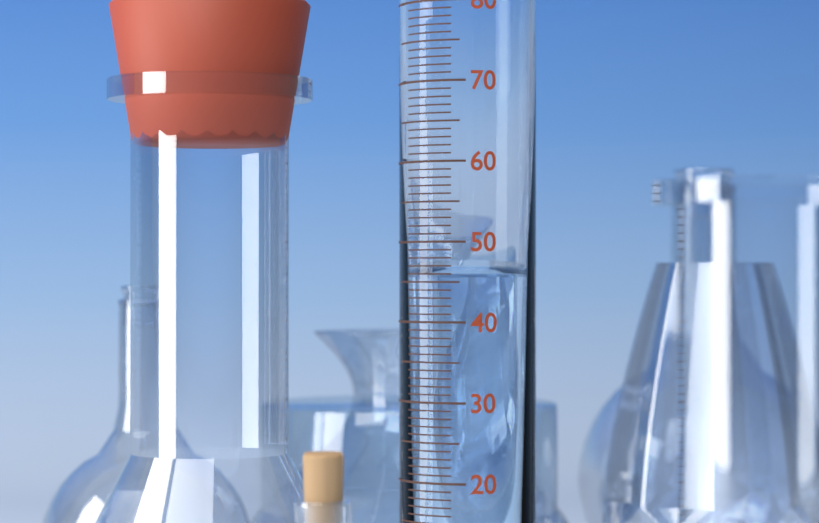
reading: 46 ml
